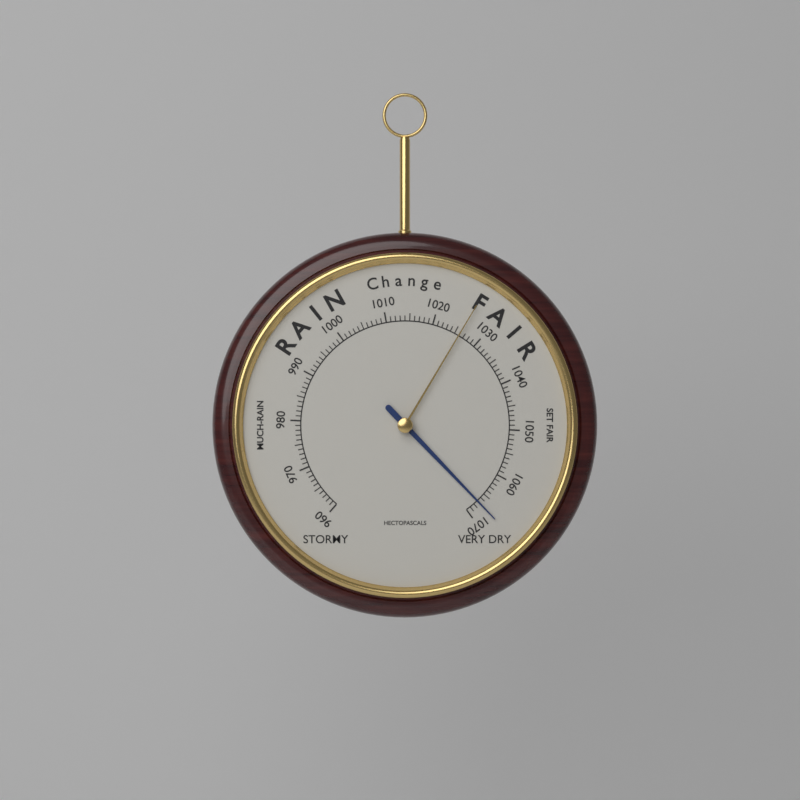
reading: 1067 hPa
